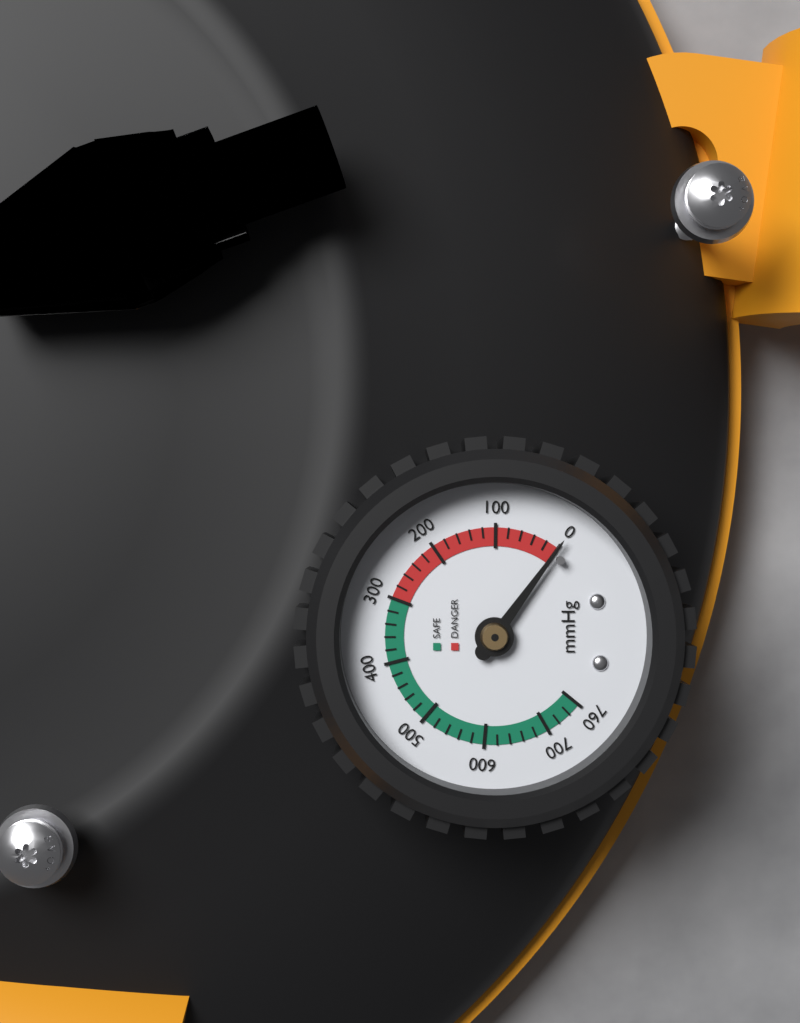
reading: 0 mmHg
